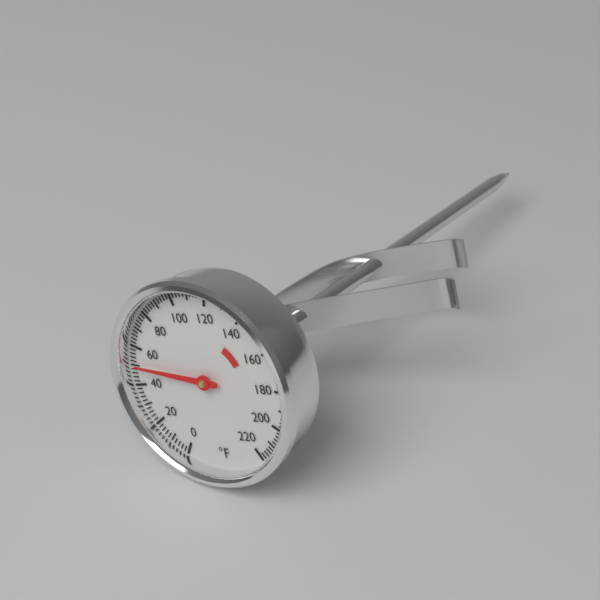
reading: 50 °F
